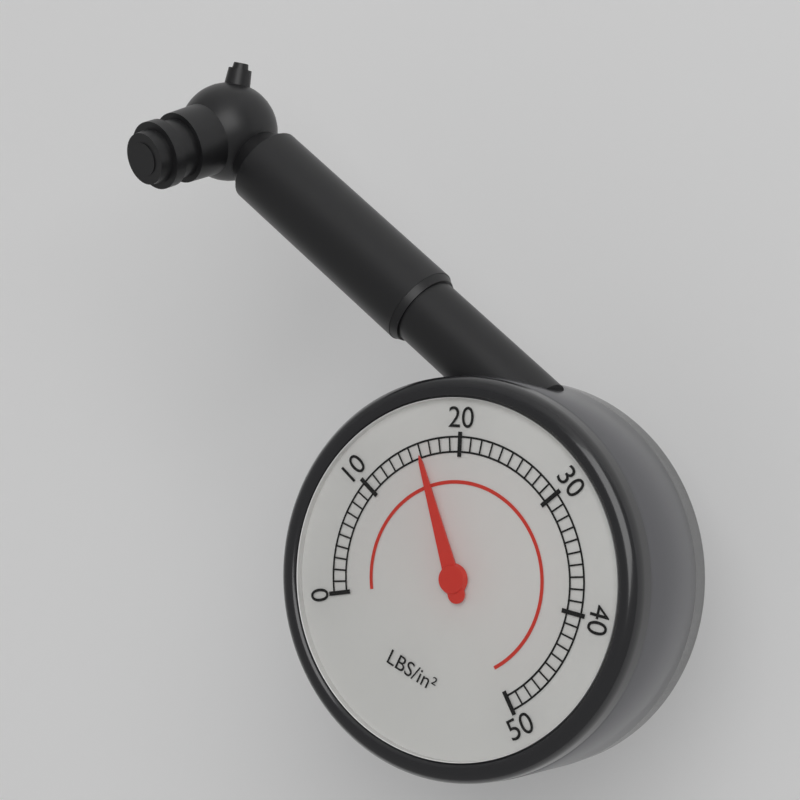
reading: 16 psi
